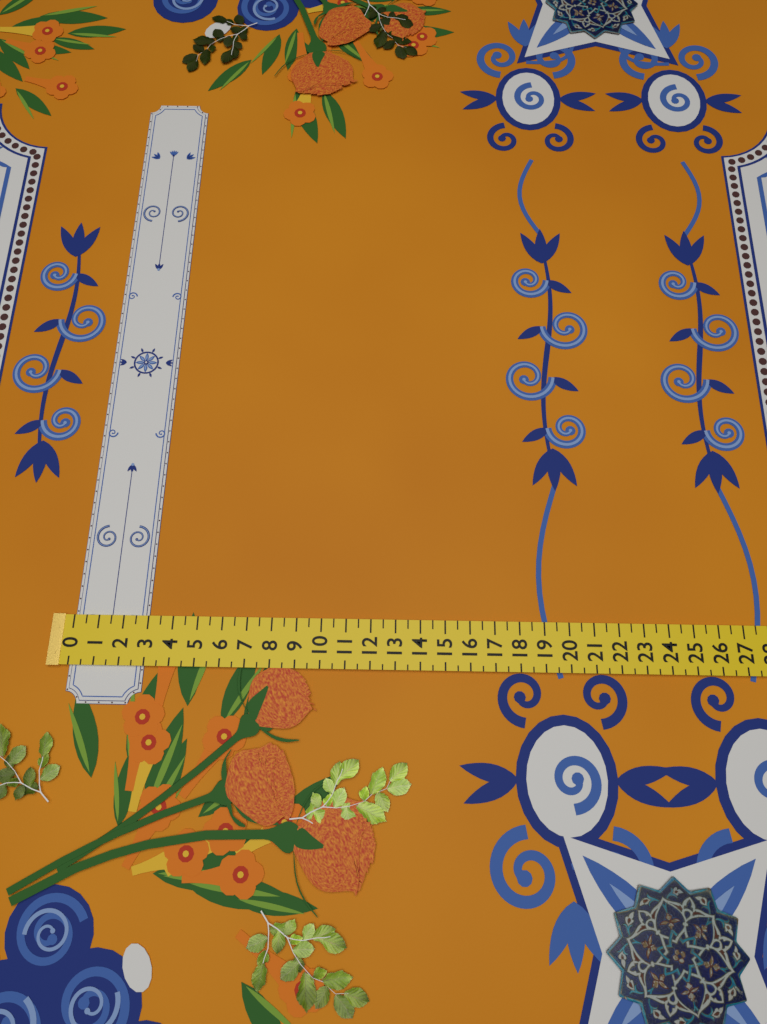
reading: 3.0 (no unit)
